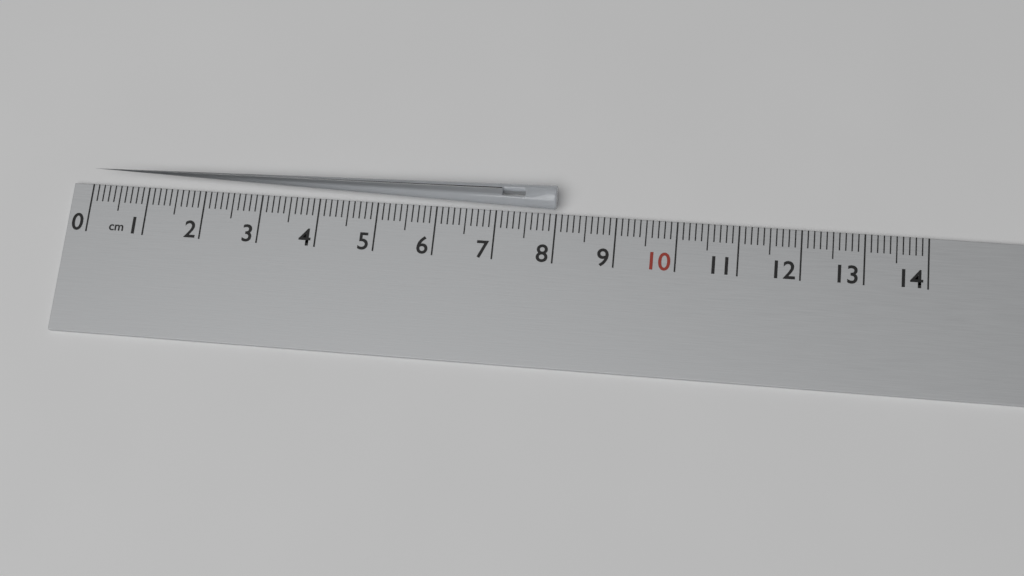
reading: 8.0 cm
